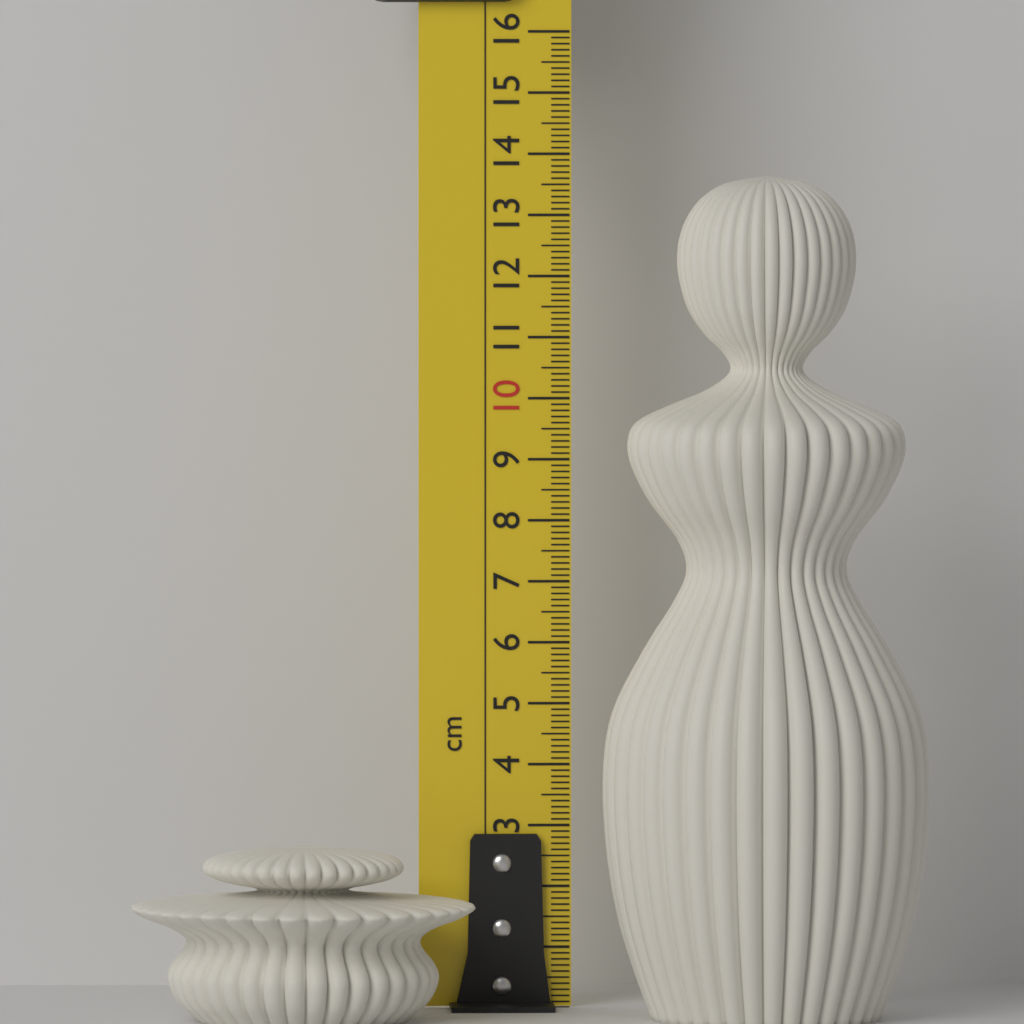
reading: 2.8 cm
